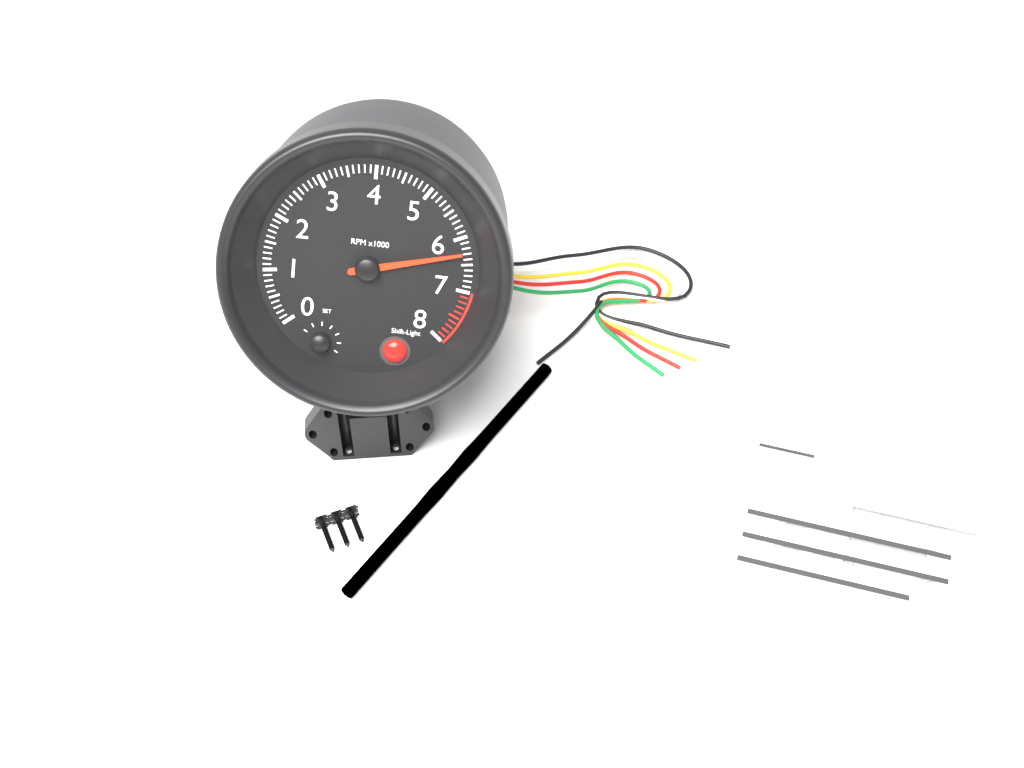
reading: 6300 RPM
